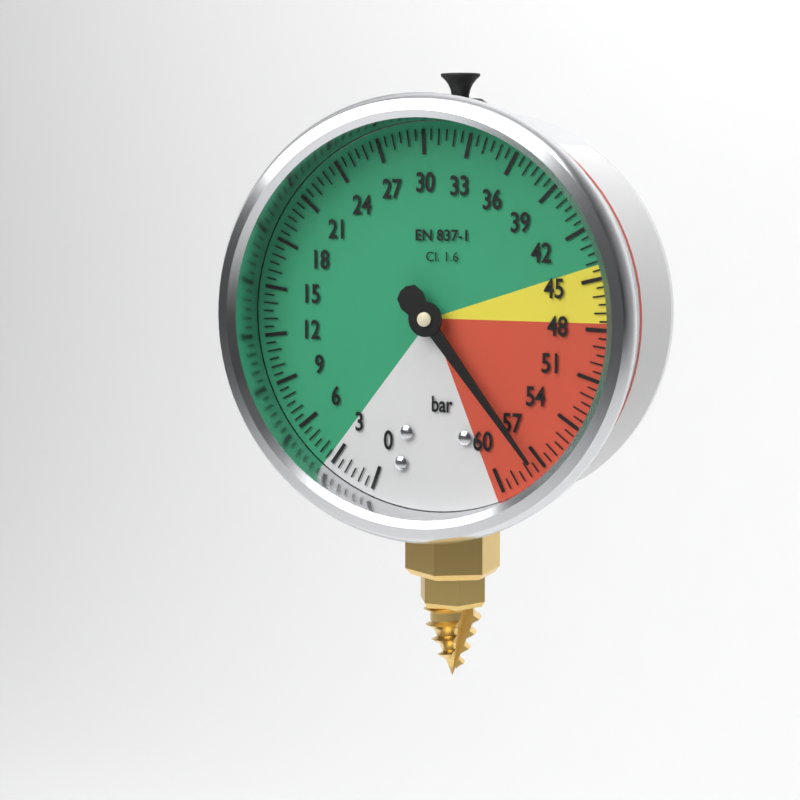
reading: 57.5 bar
